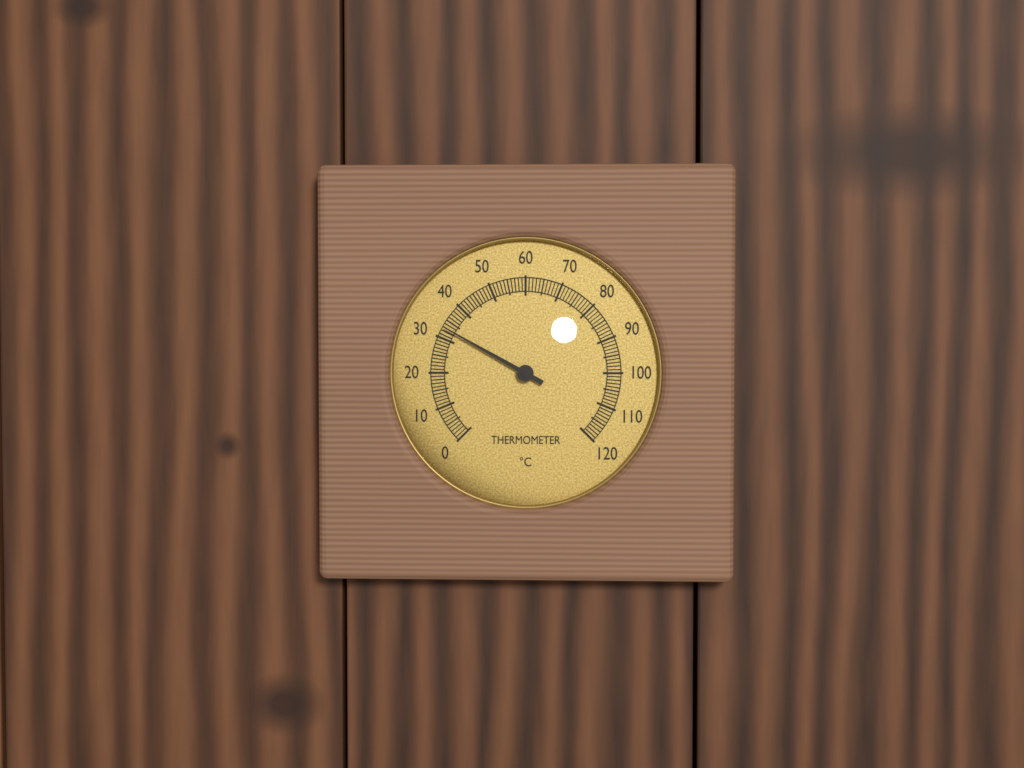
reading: 33 °C
